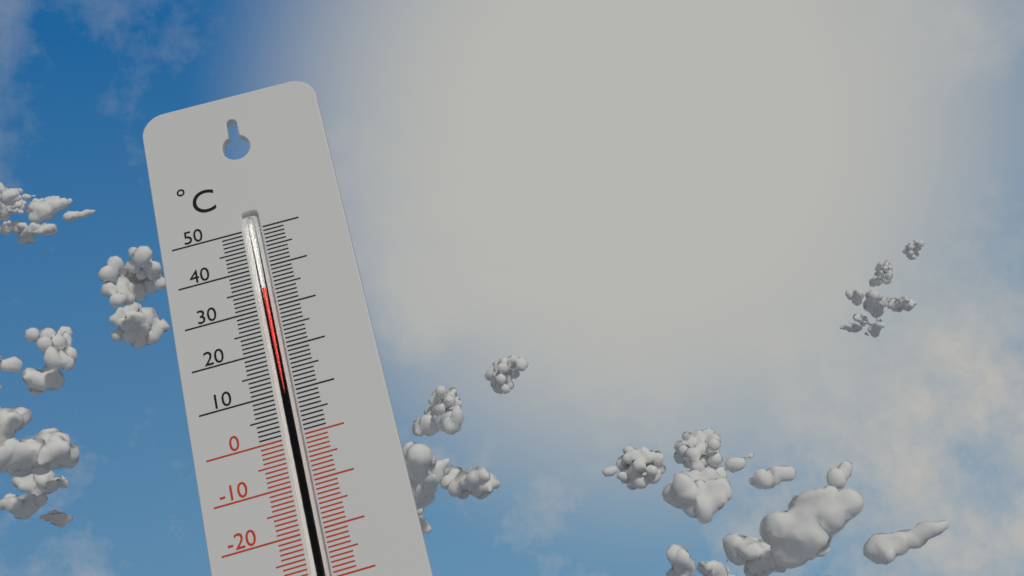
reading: 35 °C
